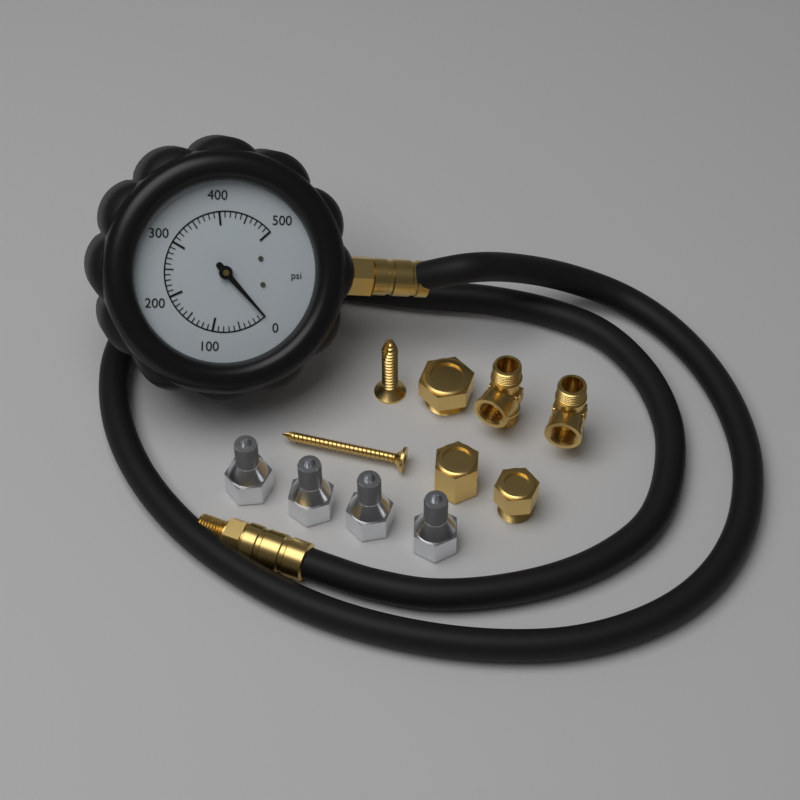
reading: 0 psi
